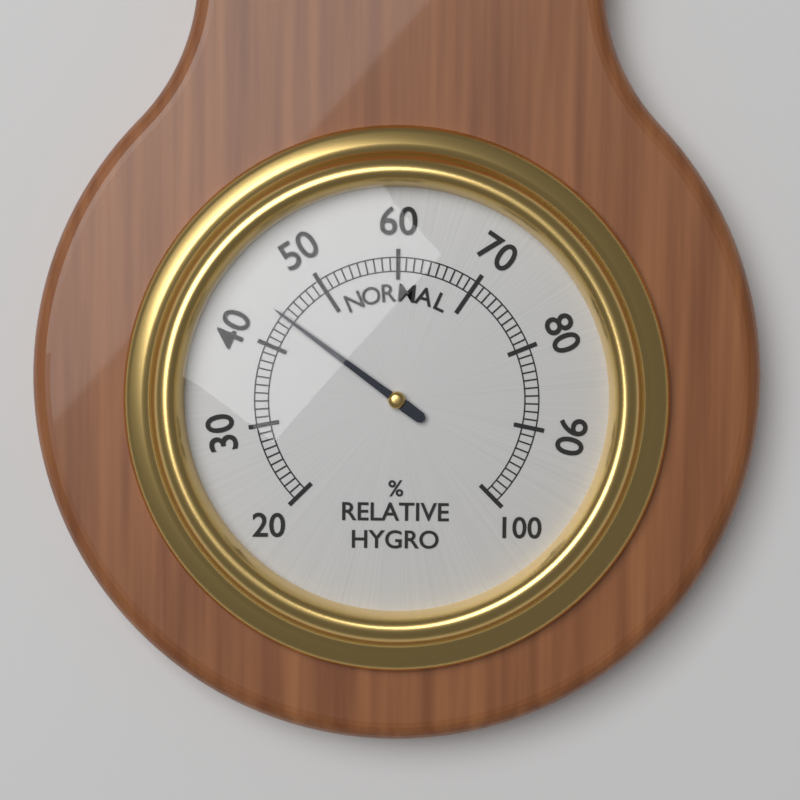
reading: 44 %
